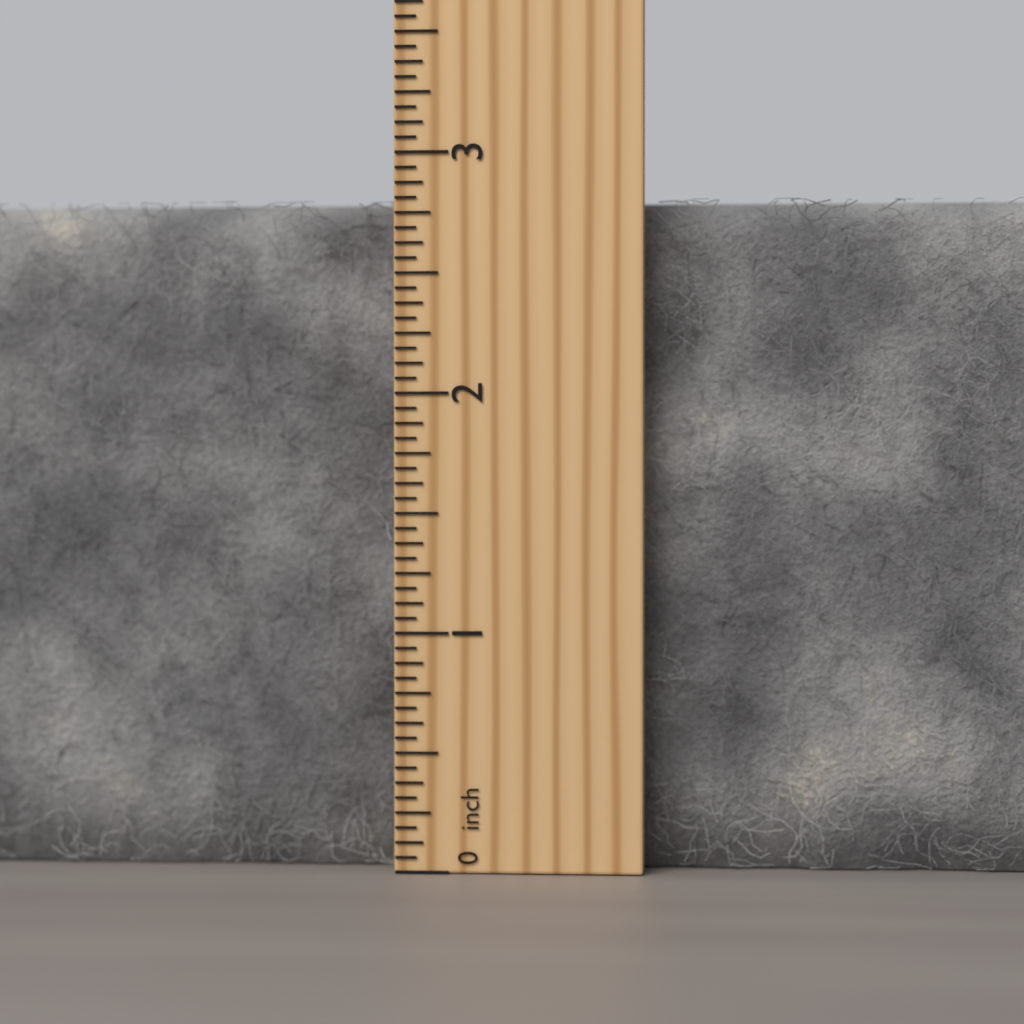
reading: 2.8125 inch
